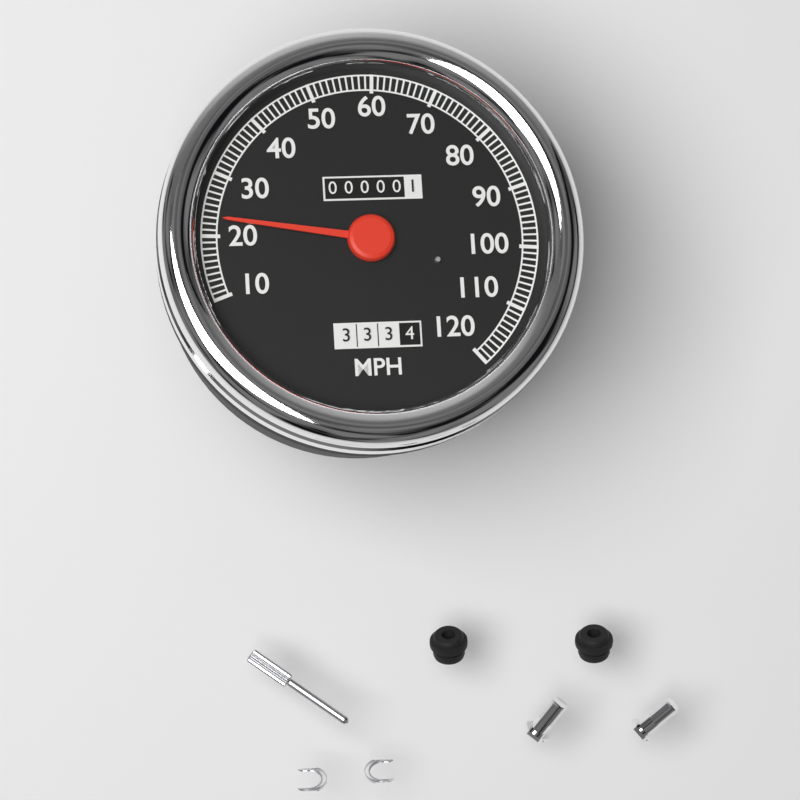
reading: 23 MPH
